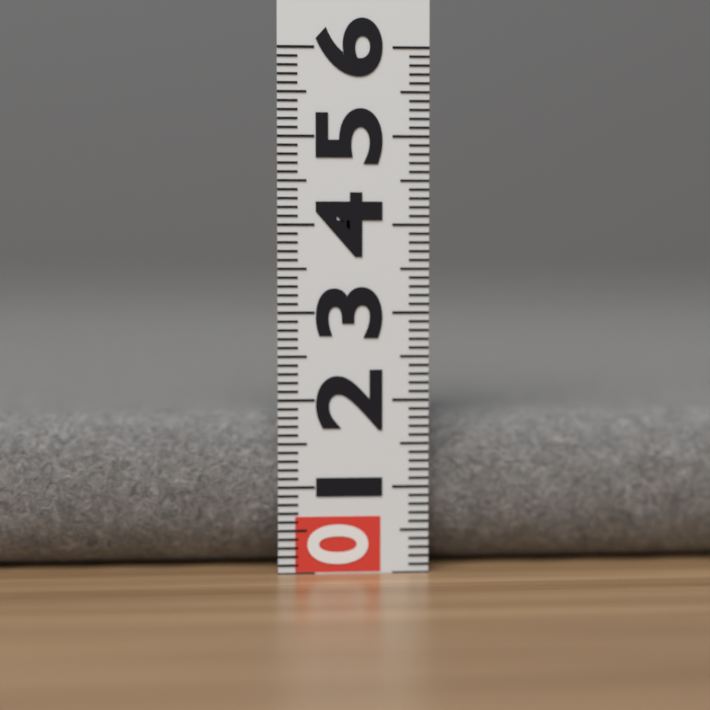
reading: 1.8 (no unit)
